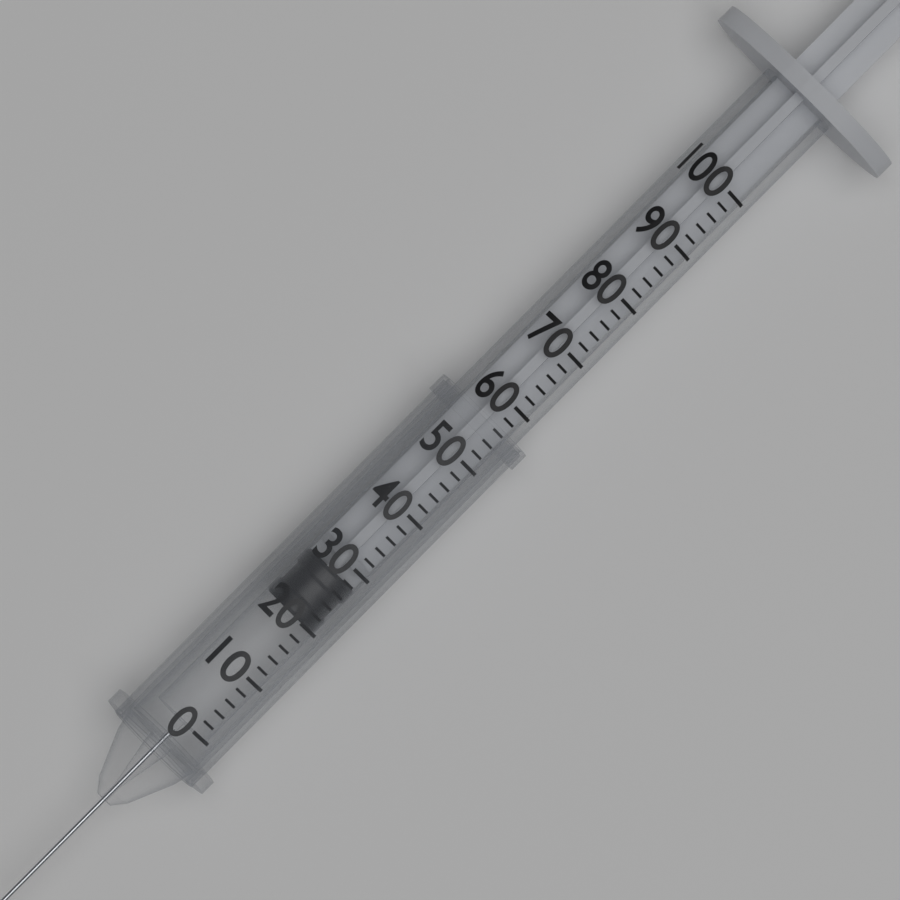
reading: 20 (no unit)
